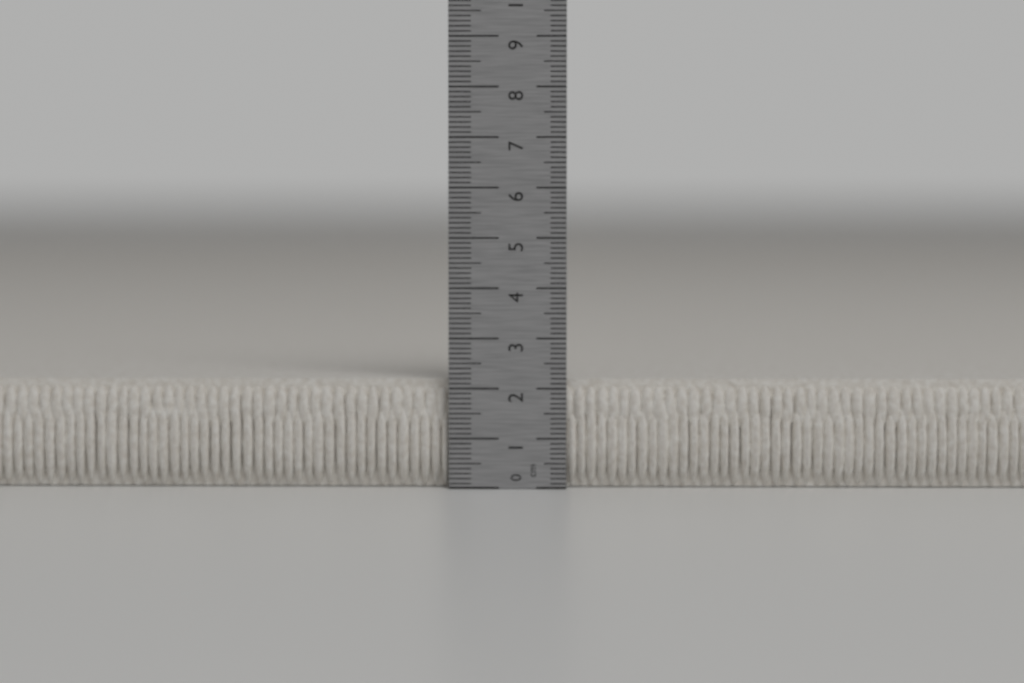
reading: 2.2 cm
